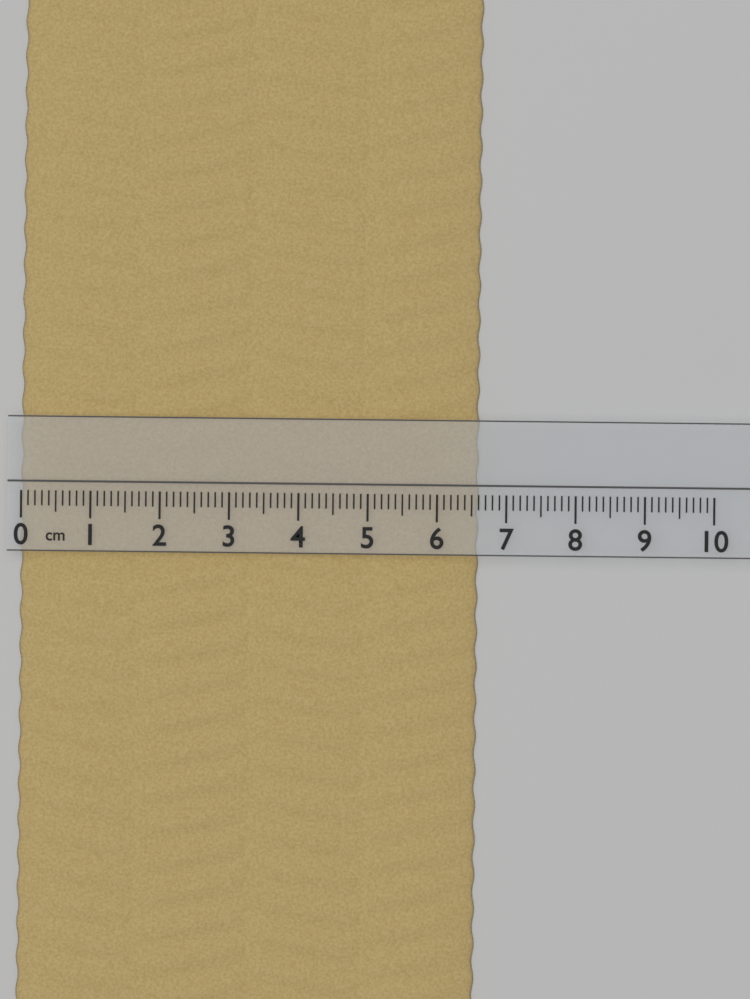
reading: 6.6 cm
